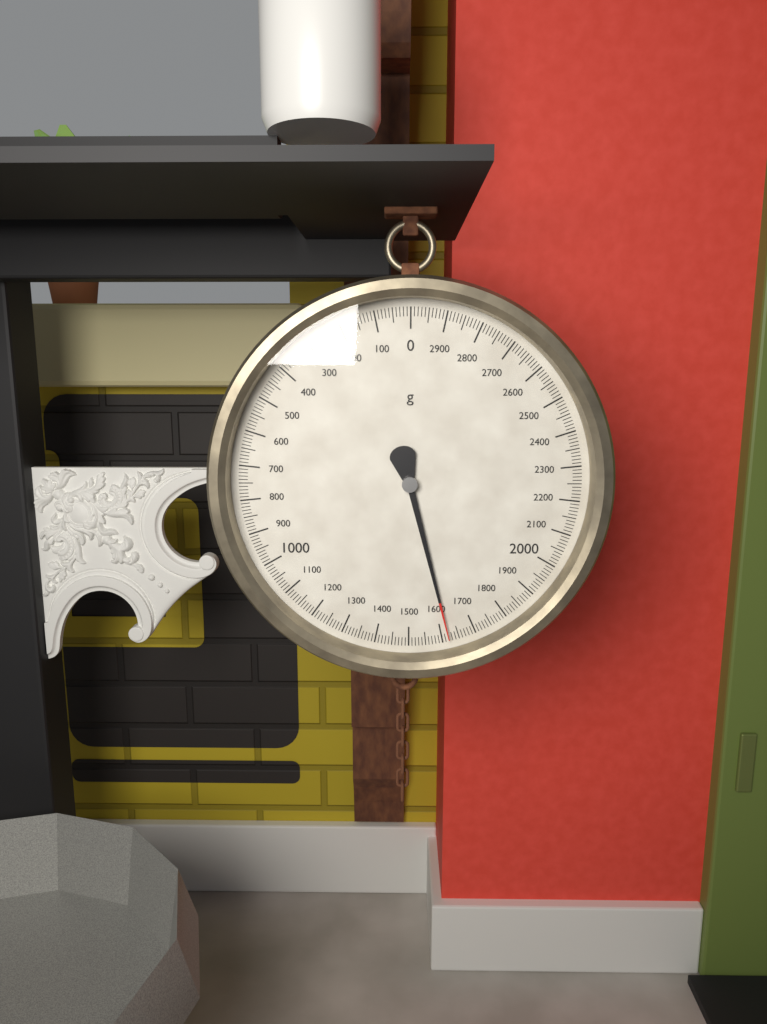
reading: 1620 g
